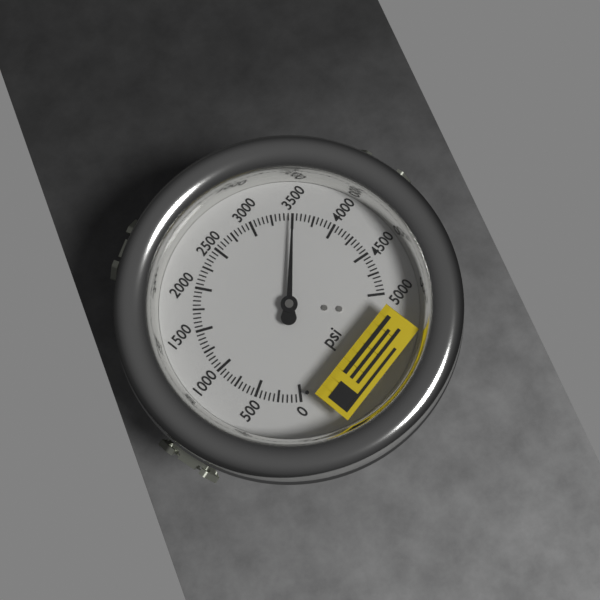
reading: 3500 psi
